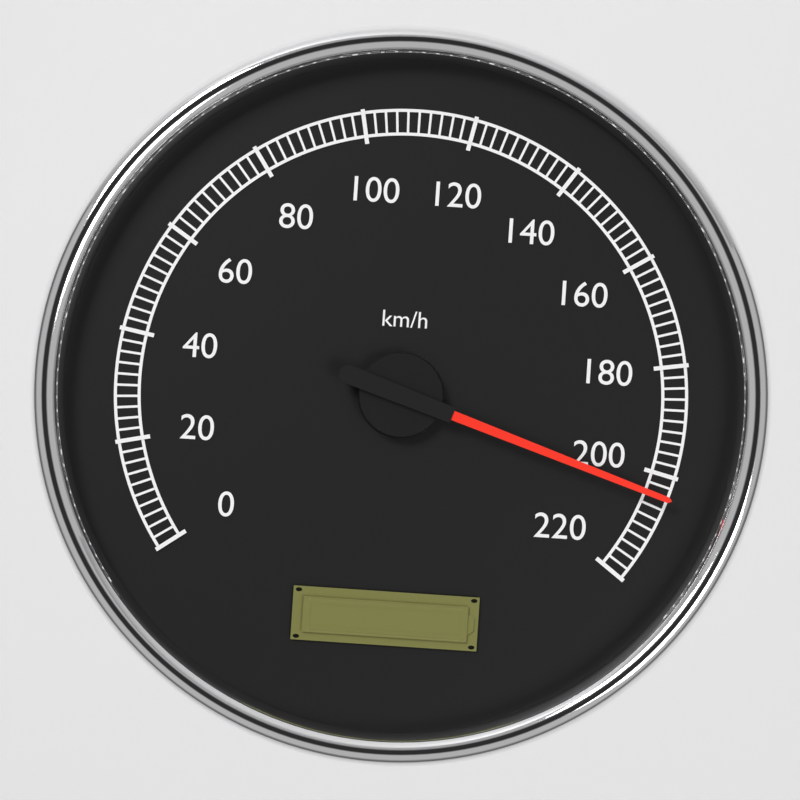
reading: 204 km/h
